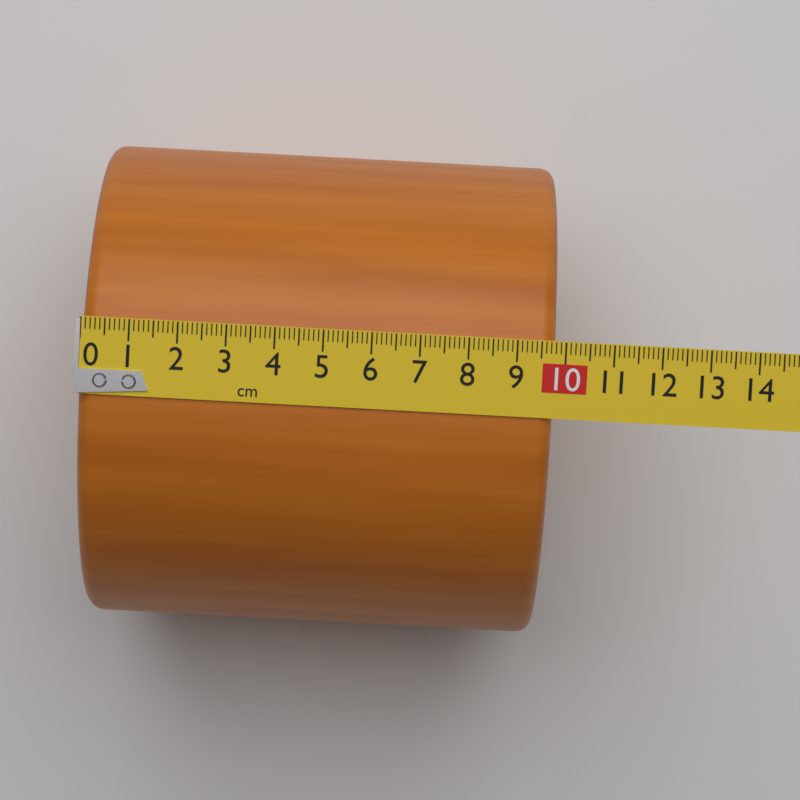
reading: 9.8 cm
